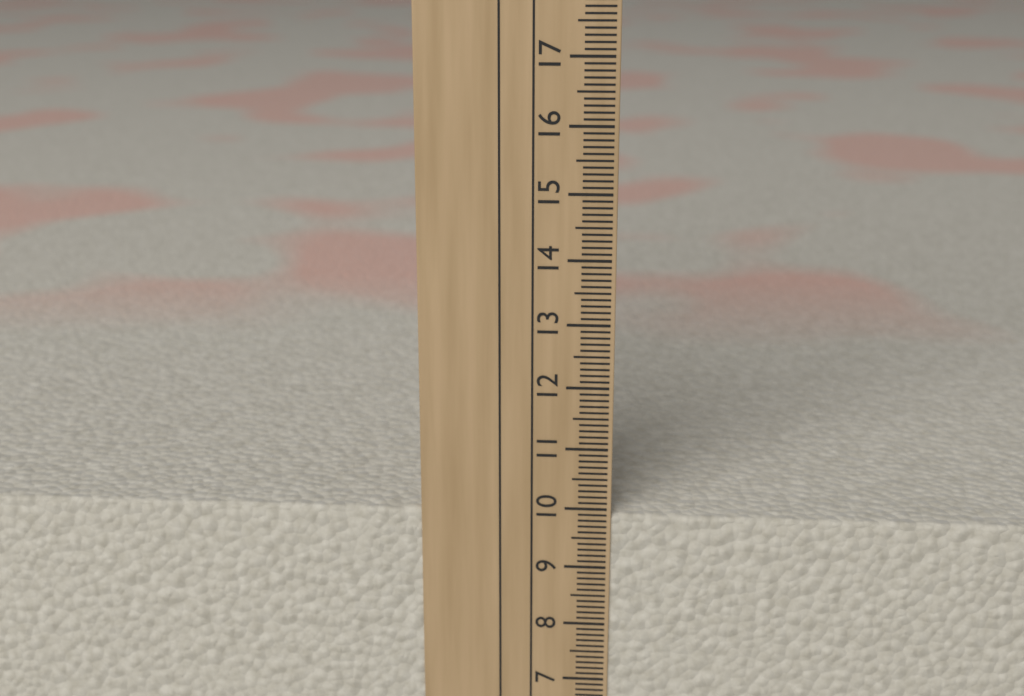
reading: 9.9 cm
